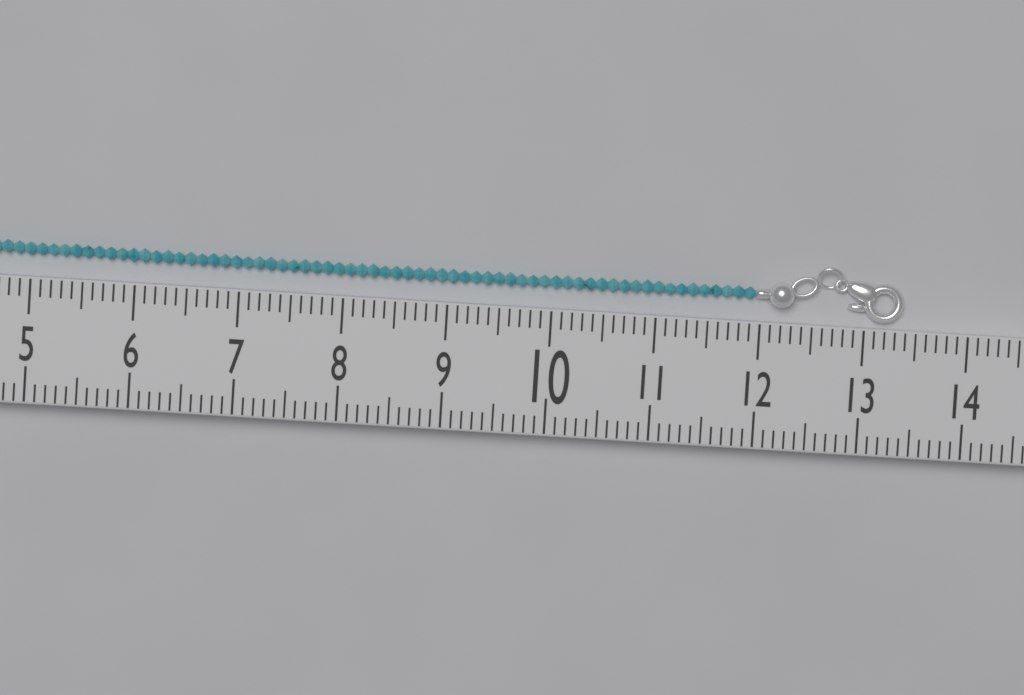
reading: 13.4 (no unit)
